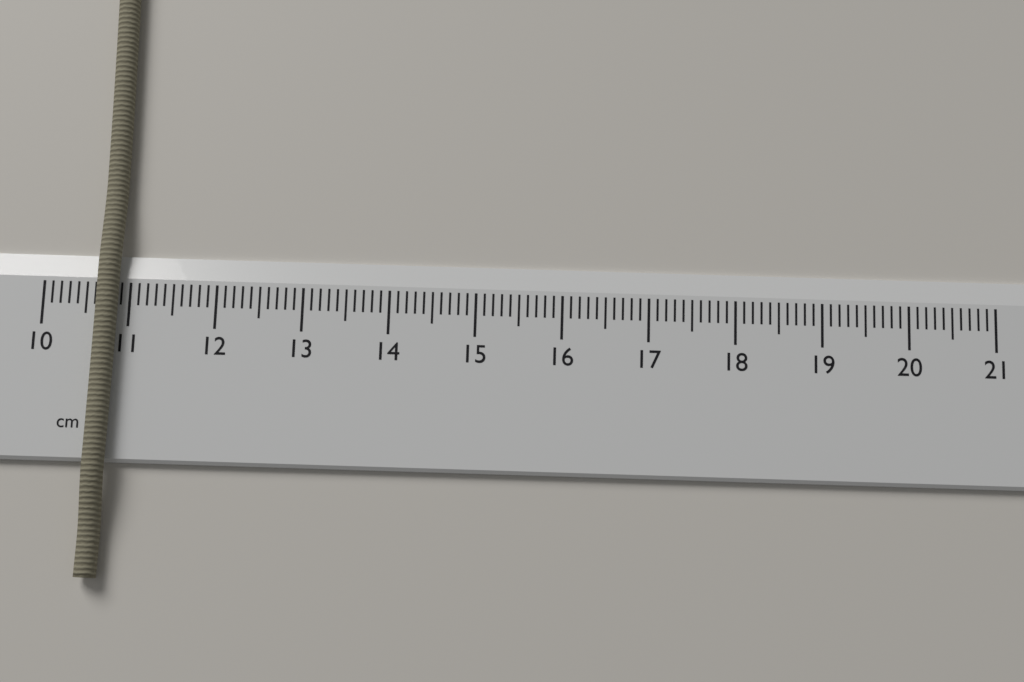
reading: 10.9 cm
